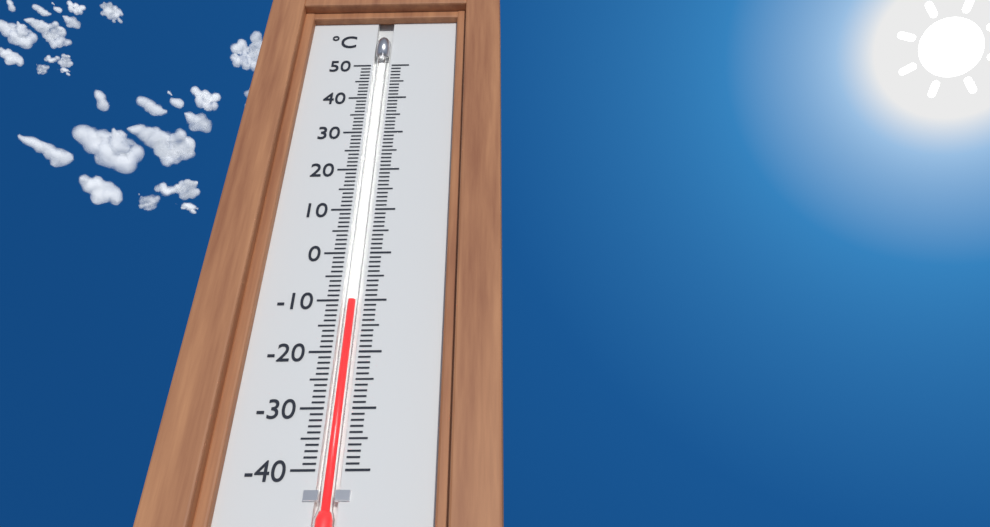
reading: -10 °C
